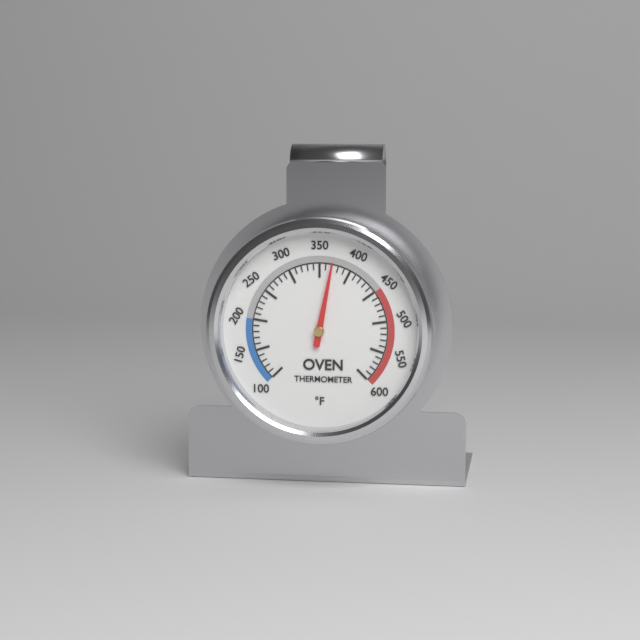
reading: 370 °F
